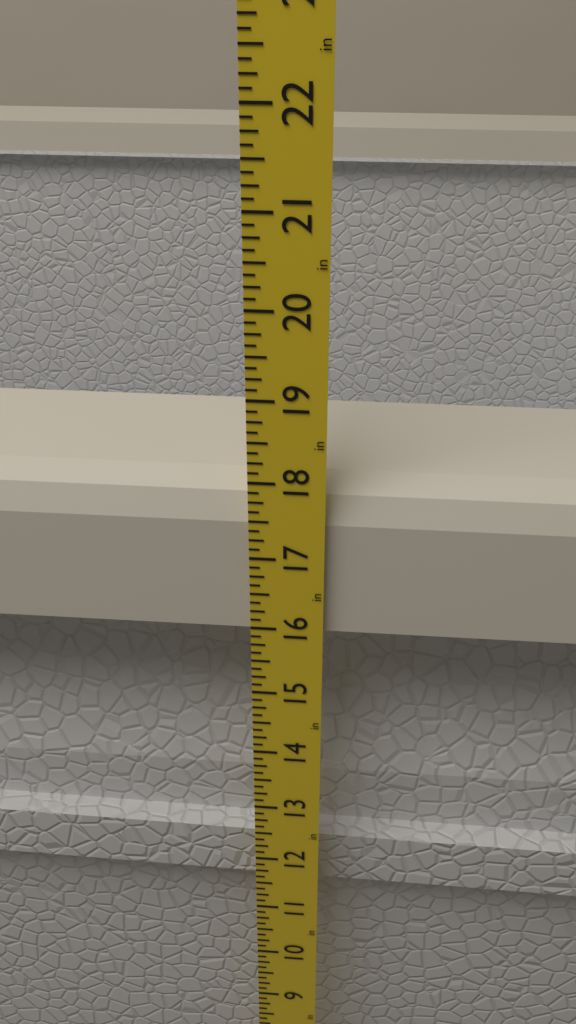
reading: 17.875 in
